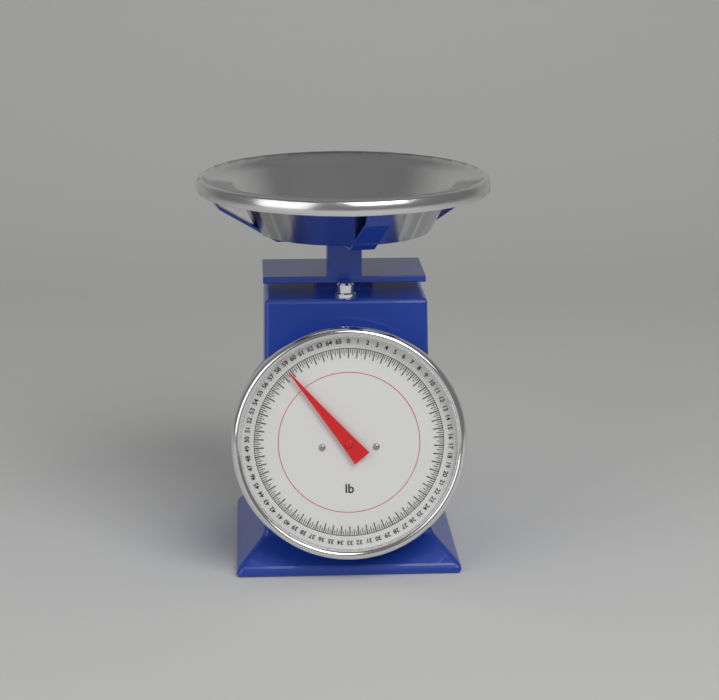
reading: 58.75 lb
